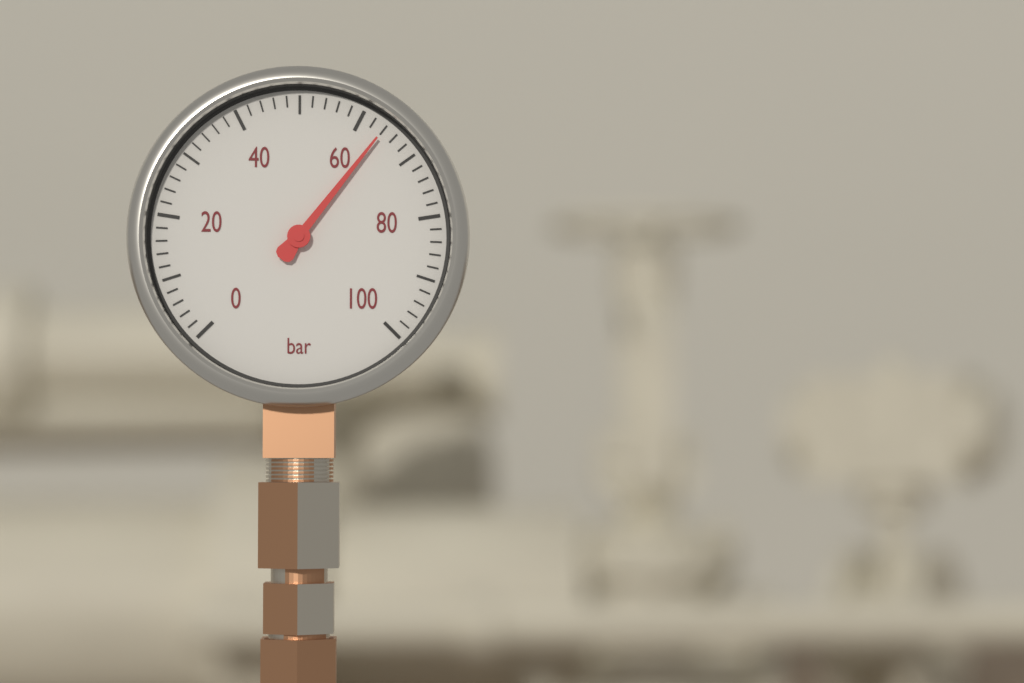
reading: 64 bar
